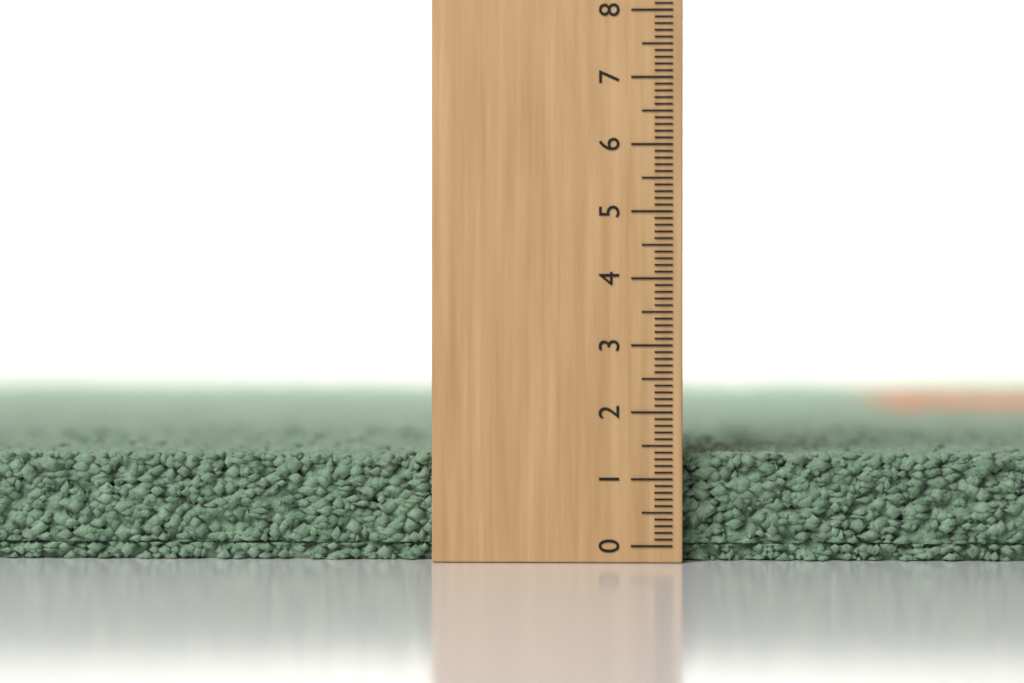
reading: 1.4 (no unit)
